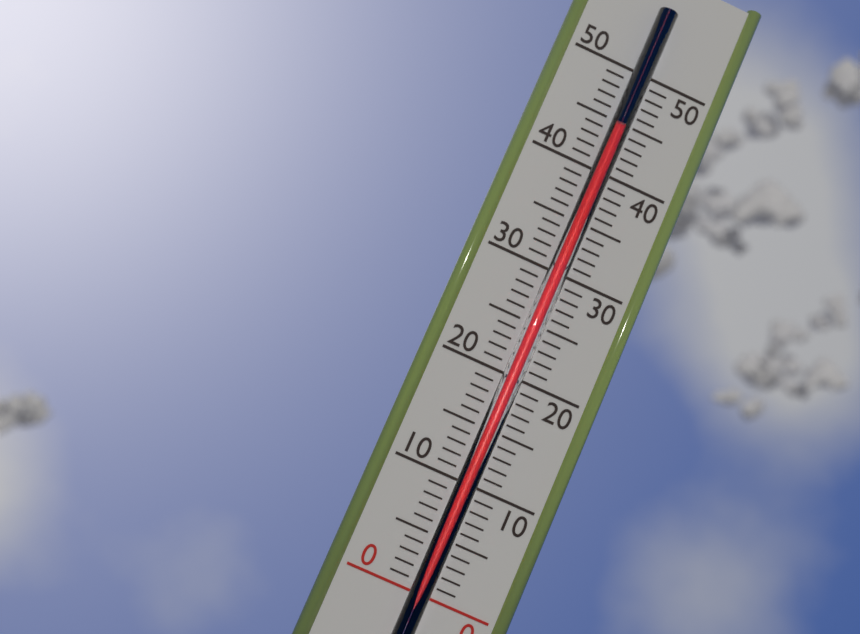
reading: 44 (no unit)
